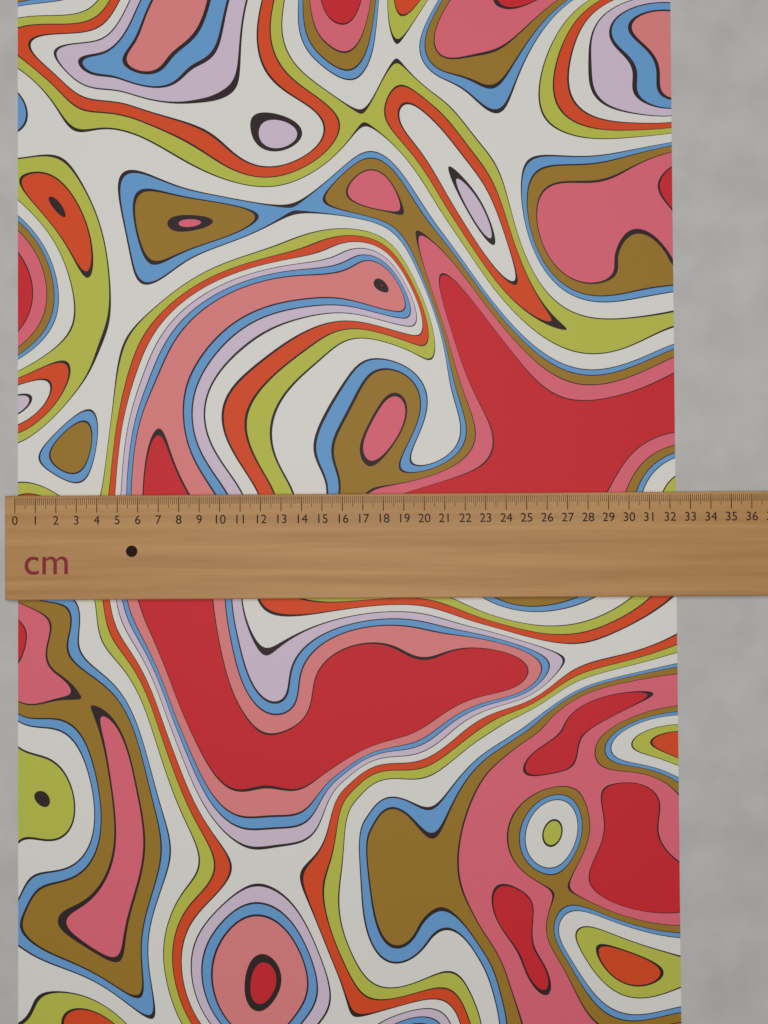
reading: 32.4 cm
